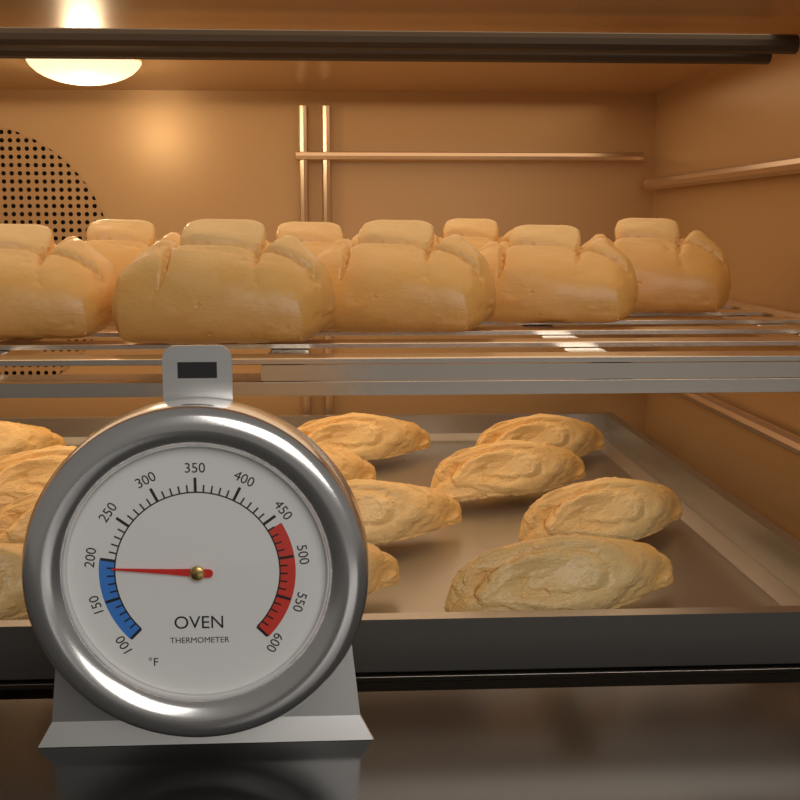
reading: 190 °F
